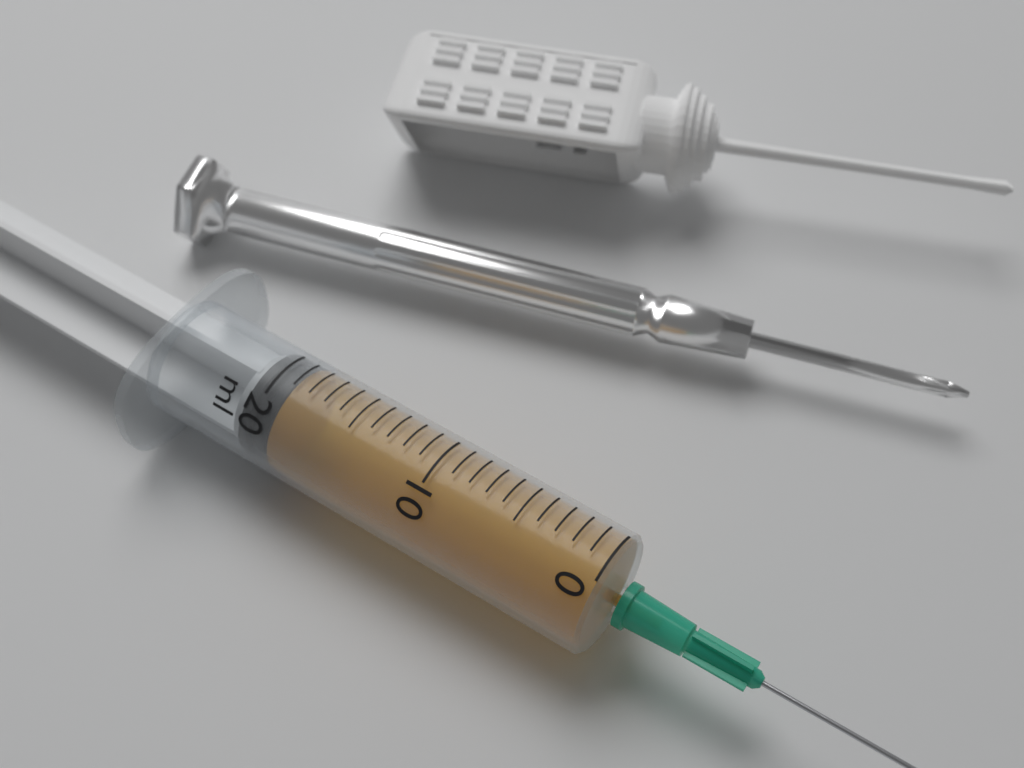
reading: 19 ml
